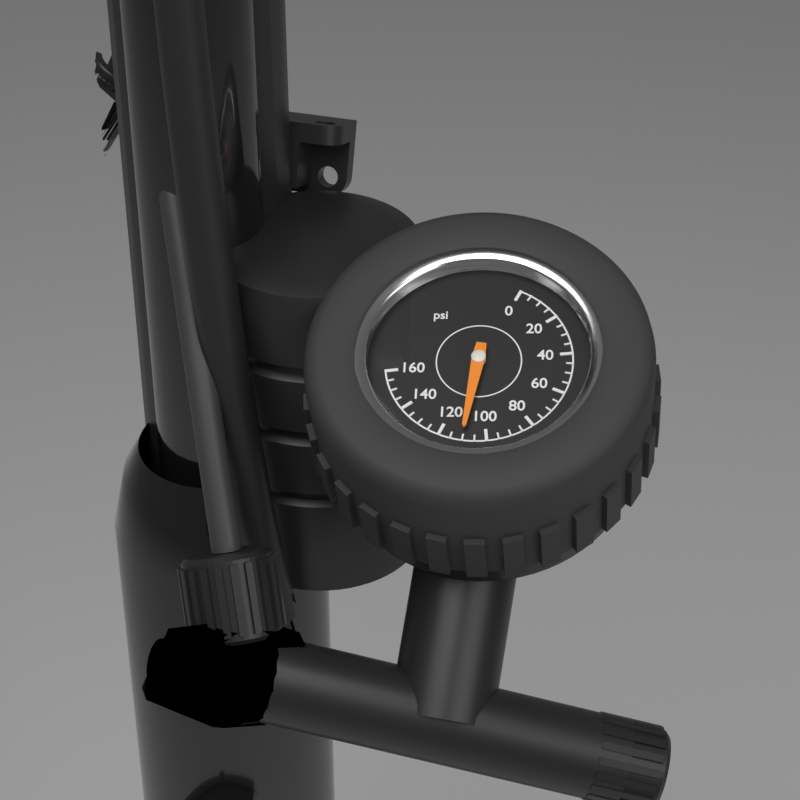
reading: 110 psi
